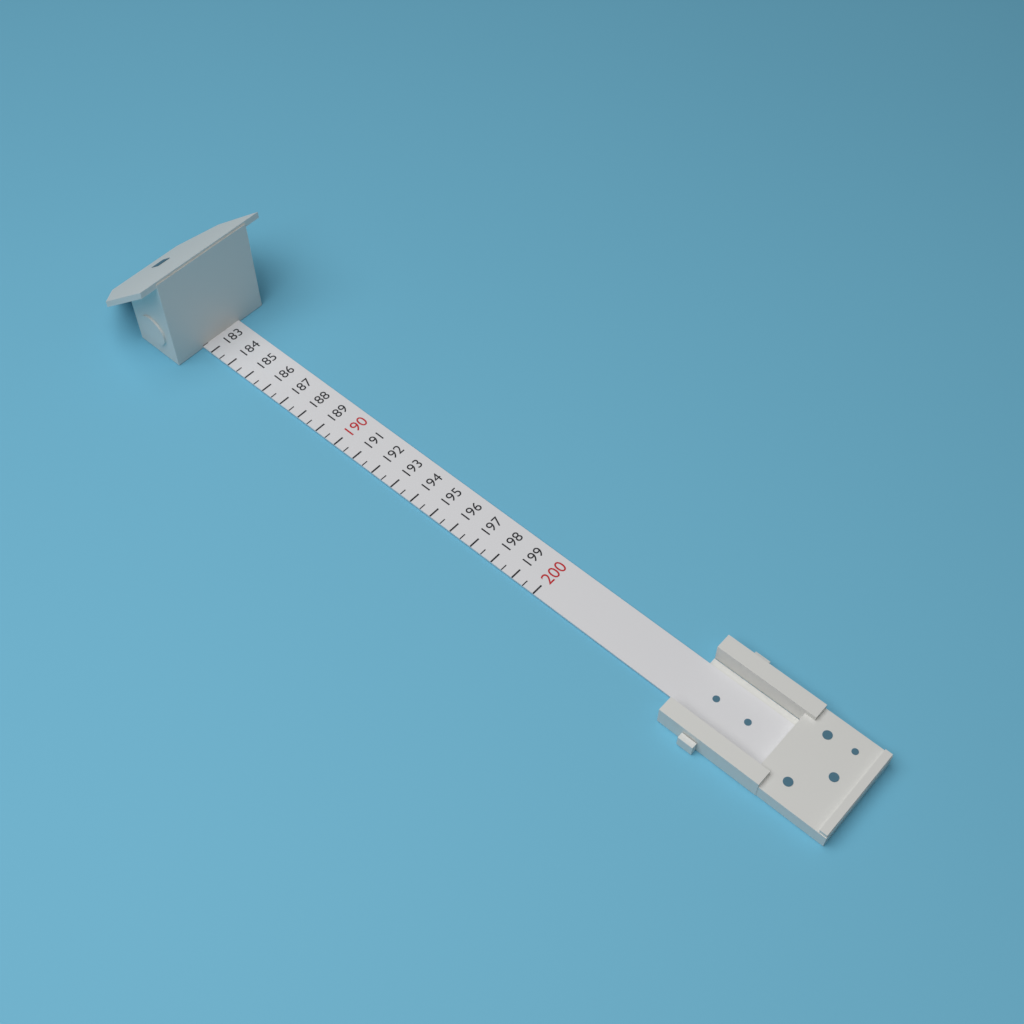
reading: 182.5 (no unit)
